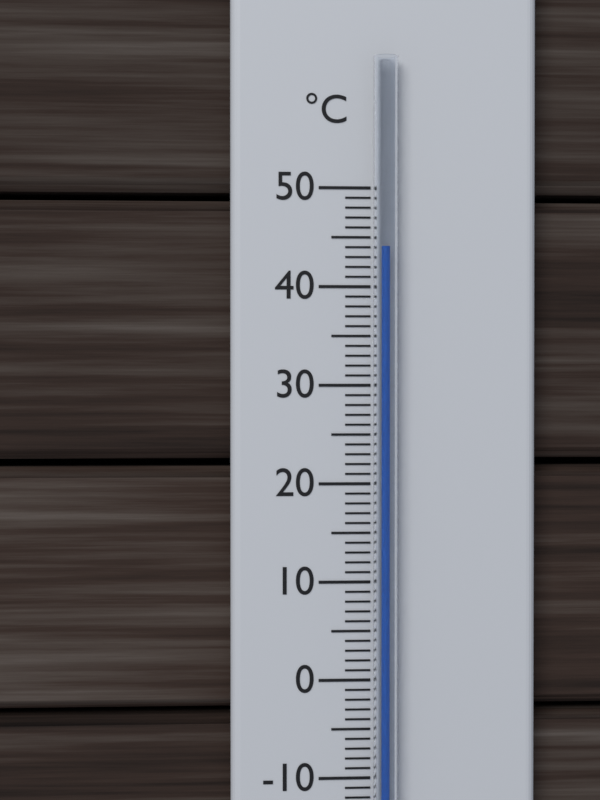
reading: 44 °C
